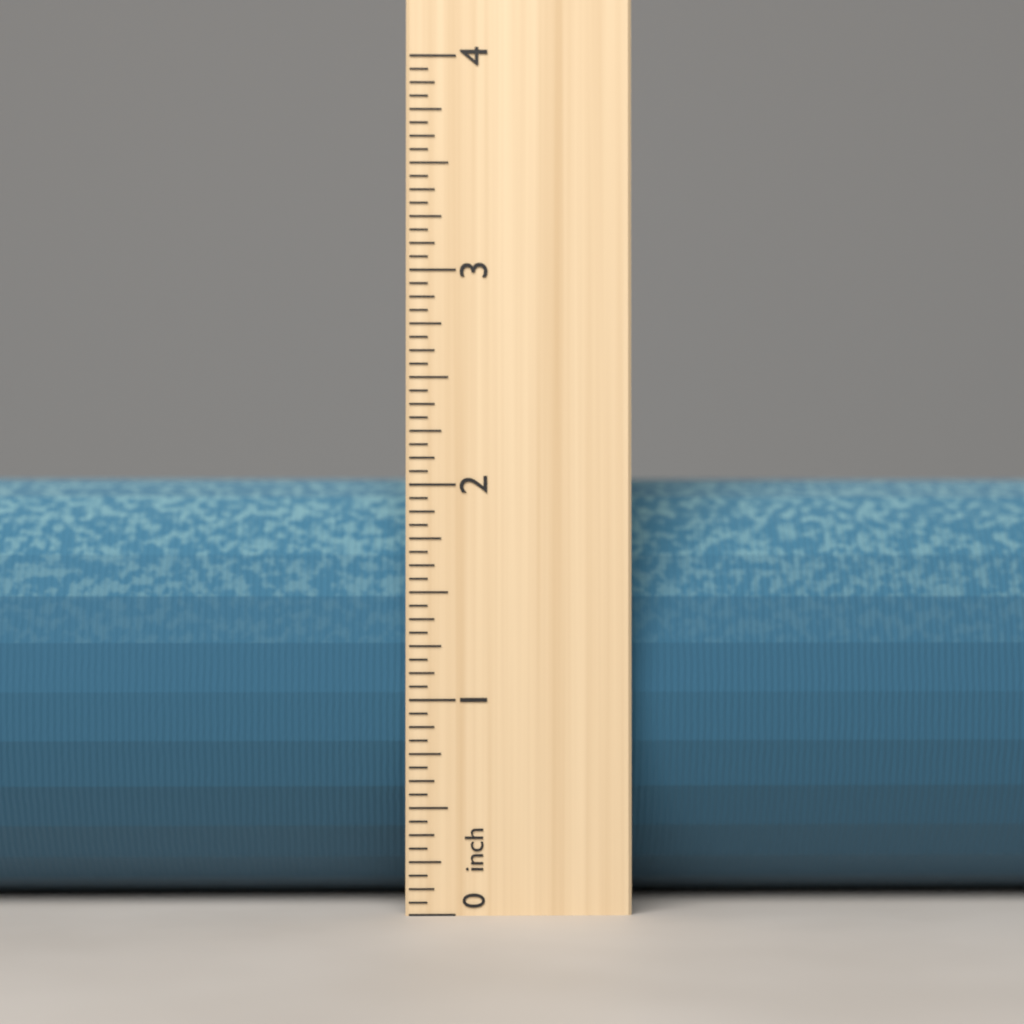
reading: 2.0625 inch
